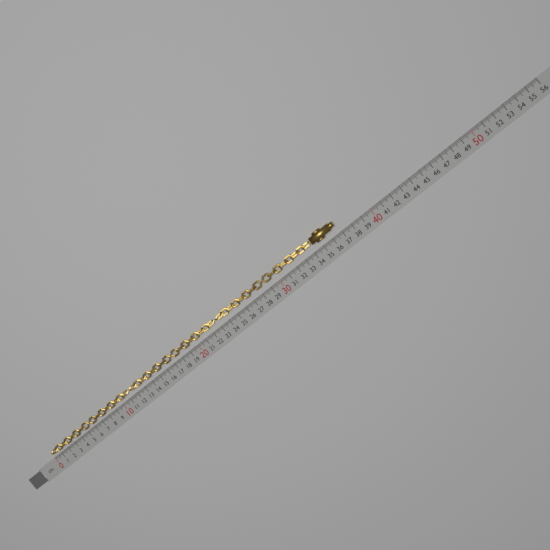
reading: 36.8 cm
